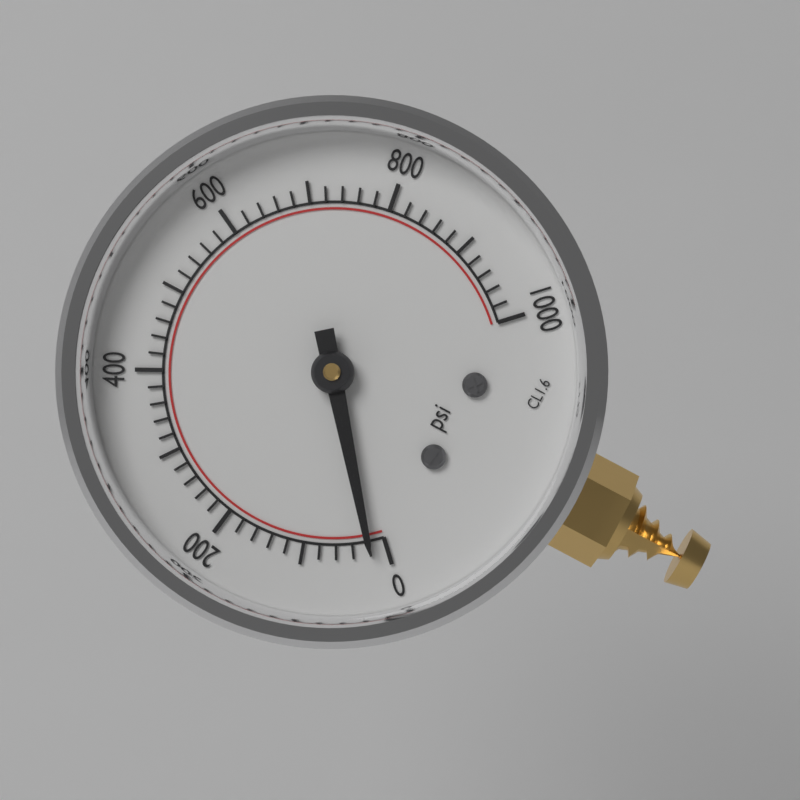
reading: 20 psi
